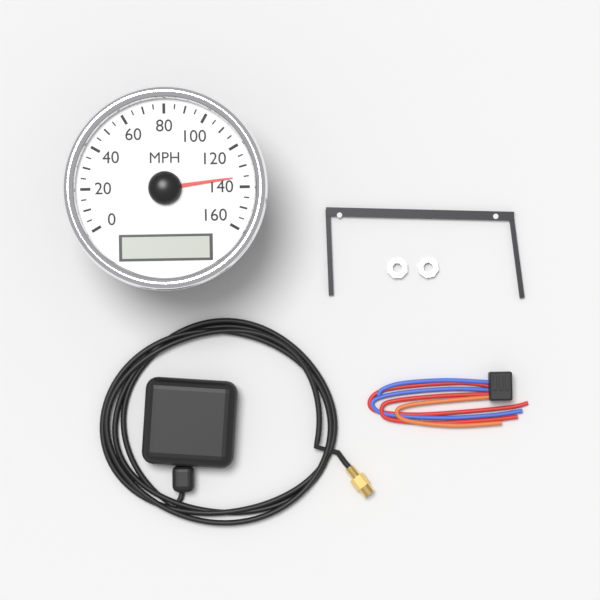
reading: 135 MPH
